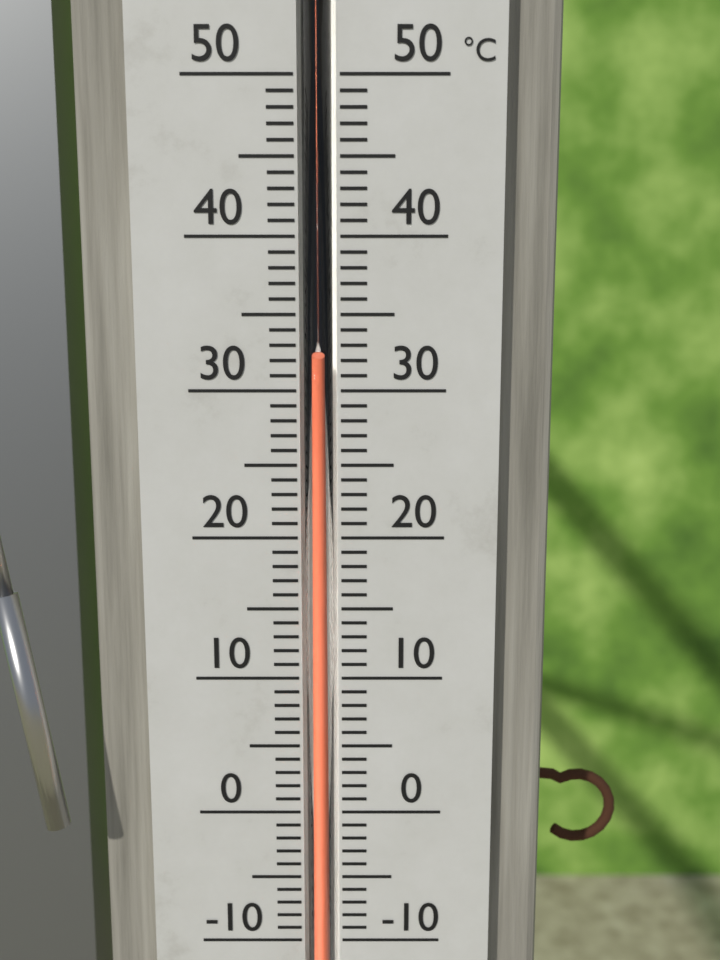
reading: 32 °C
